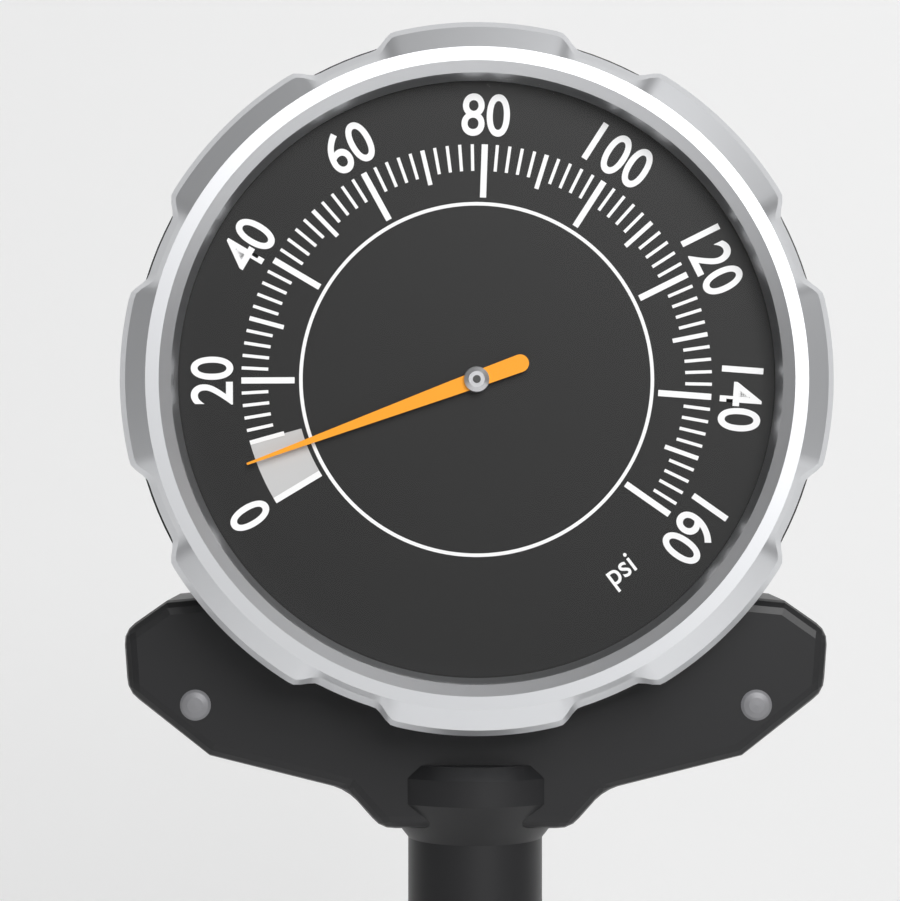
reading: 7 psi
